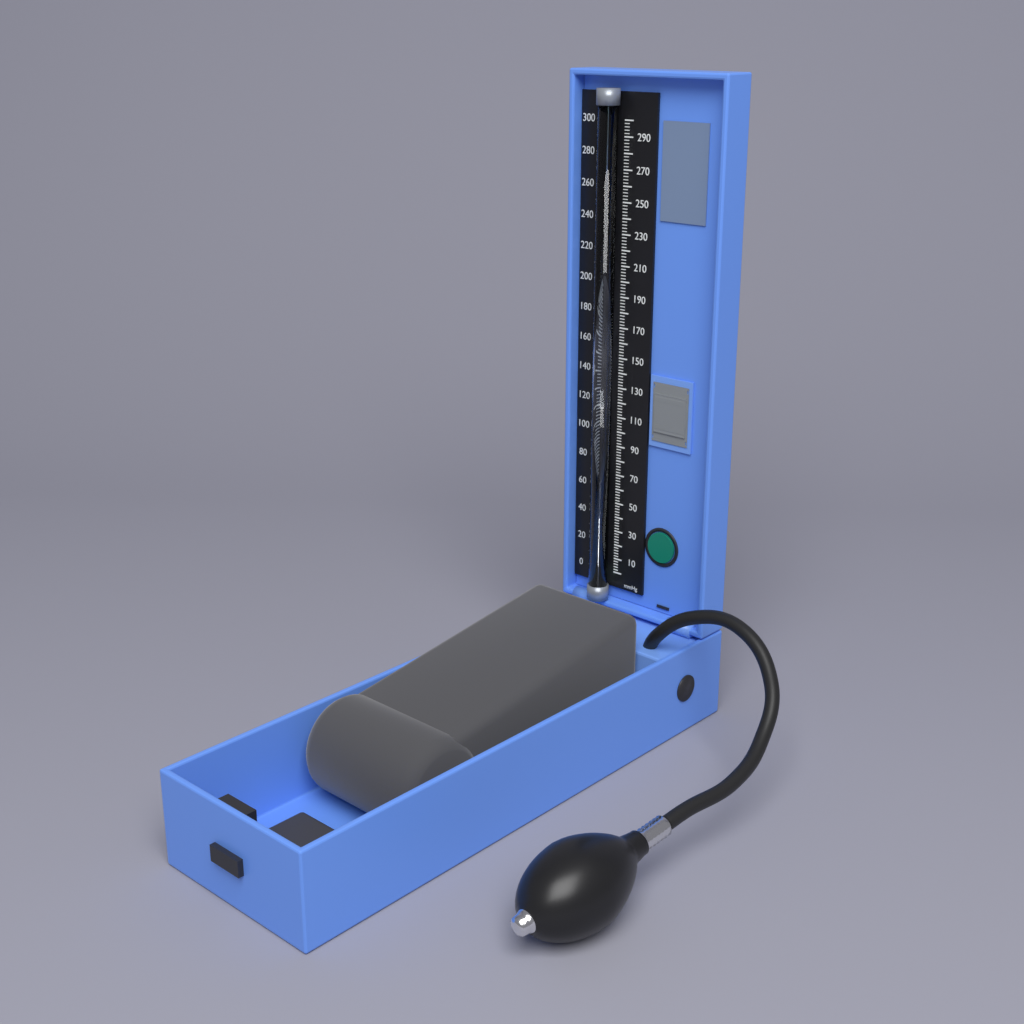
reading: 2 mmHg
